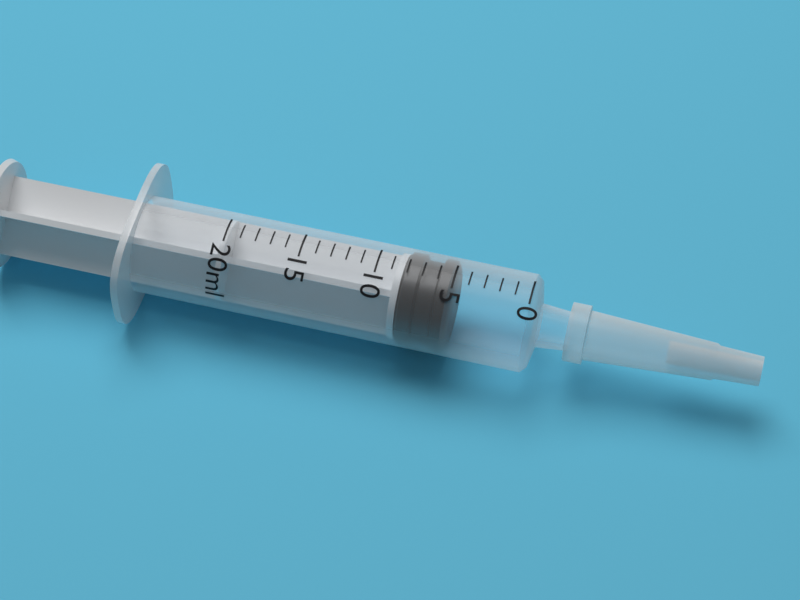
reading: 5 ml
